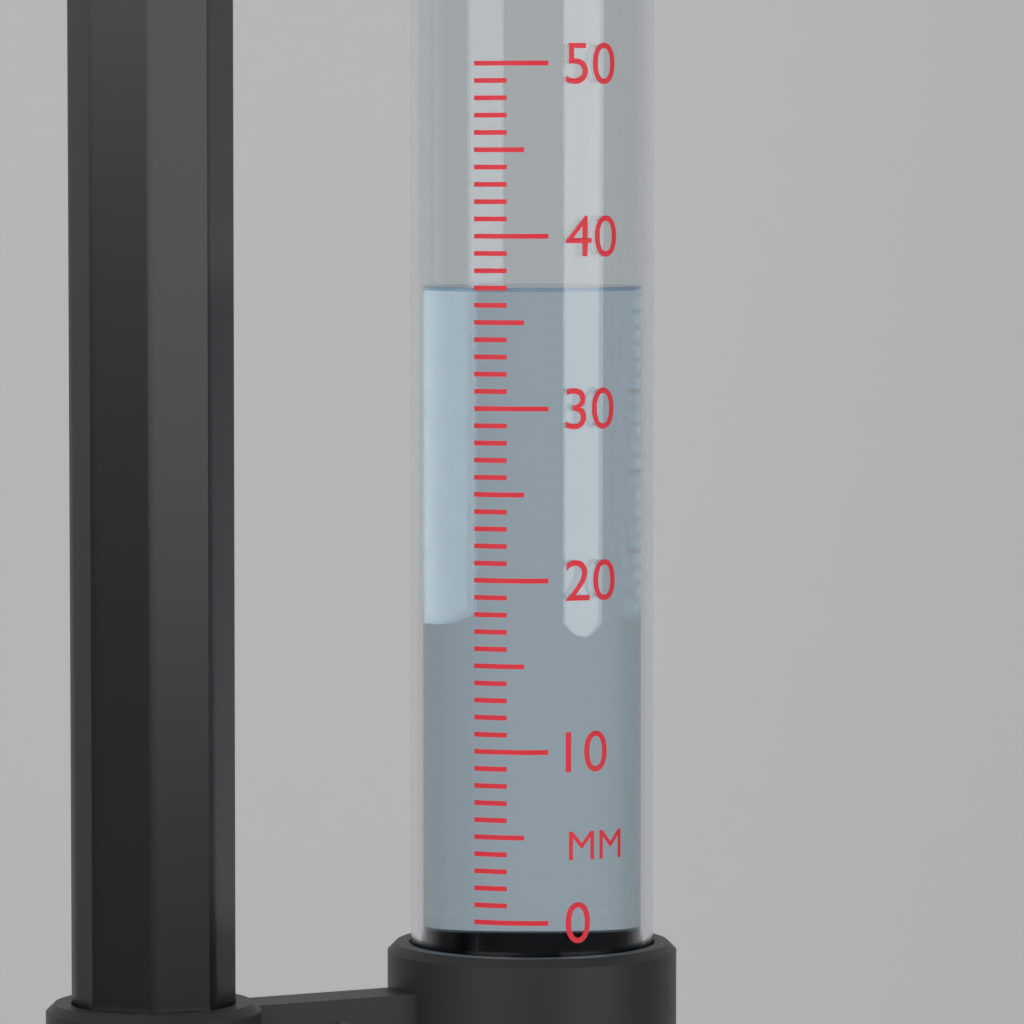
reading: 37 mm
